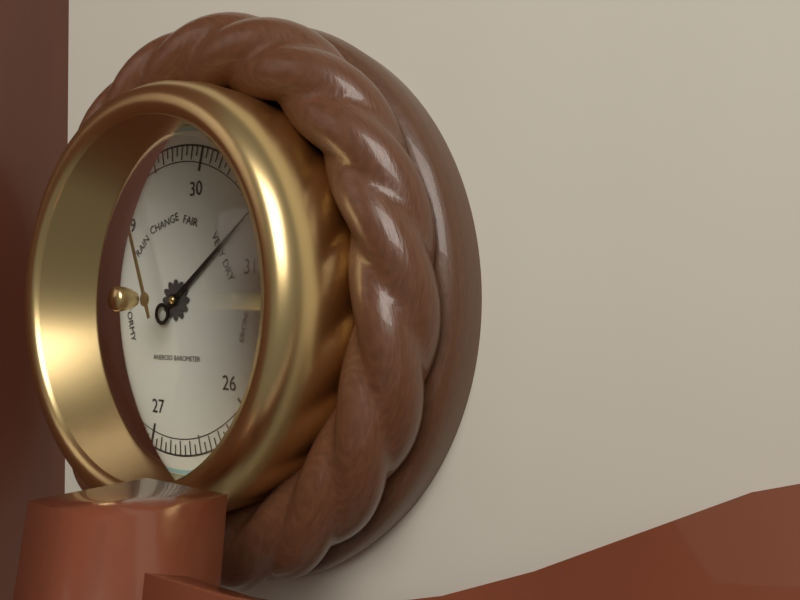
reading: 30.65 inHg
